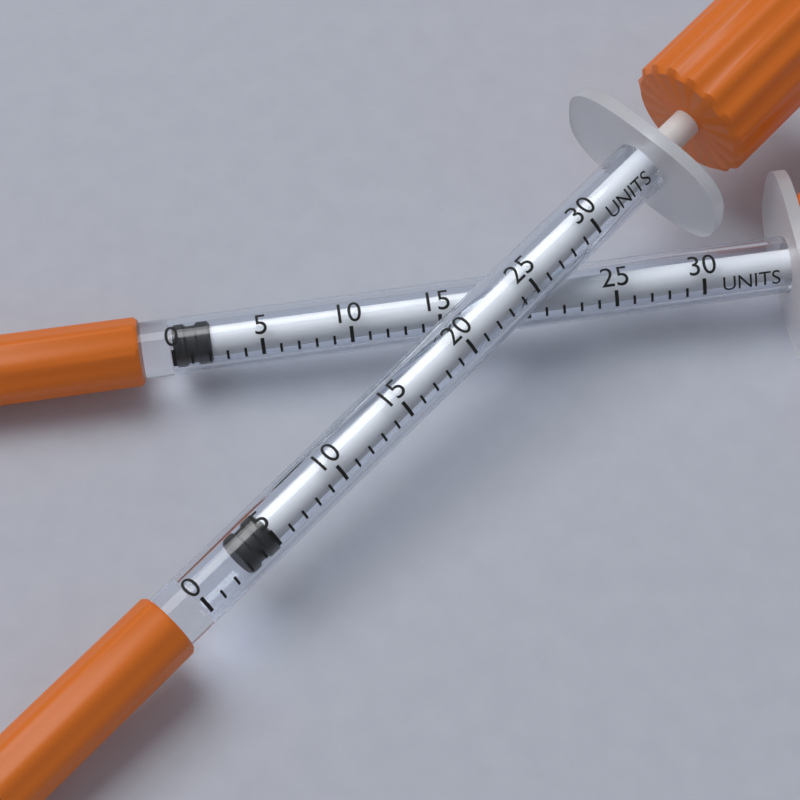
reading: 3 units
